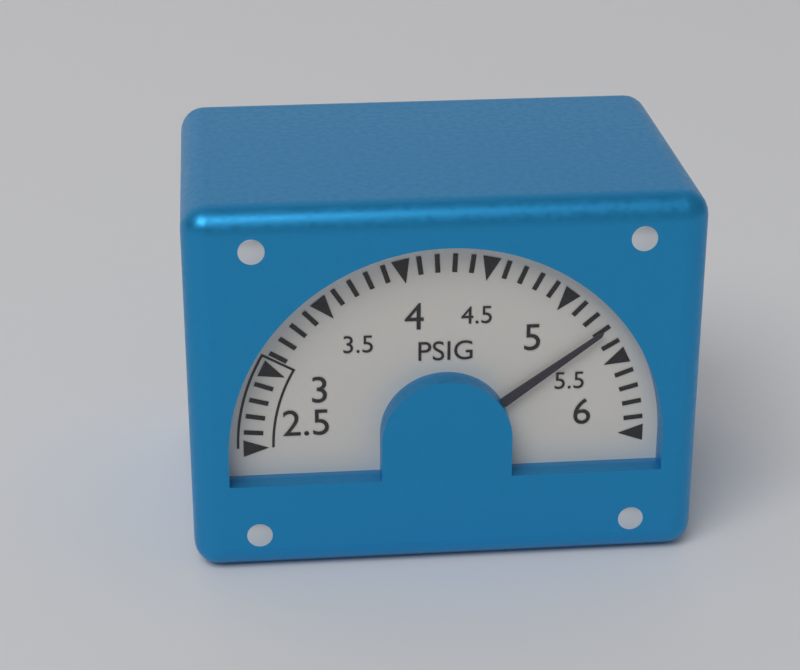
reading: 5.3 PSIG
